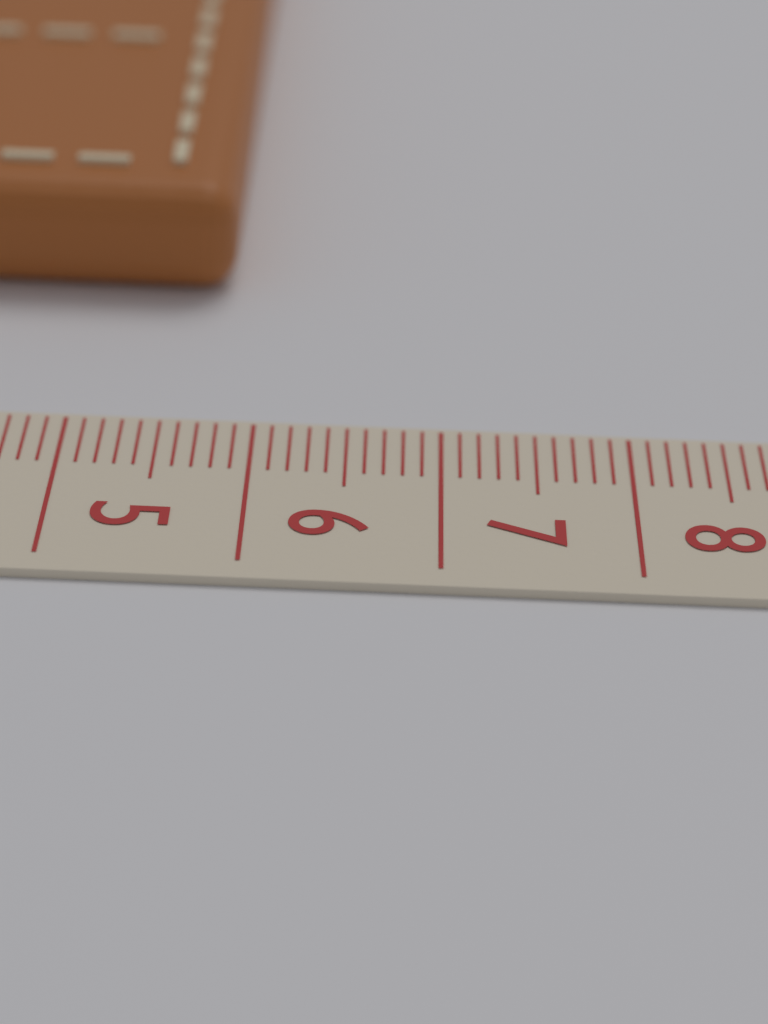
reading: 5.8 cm
